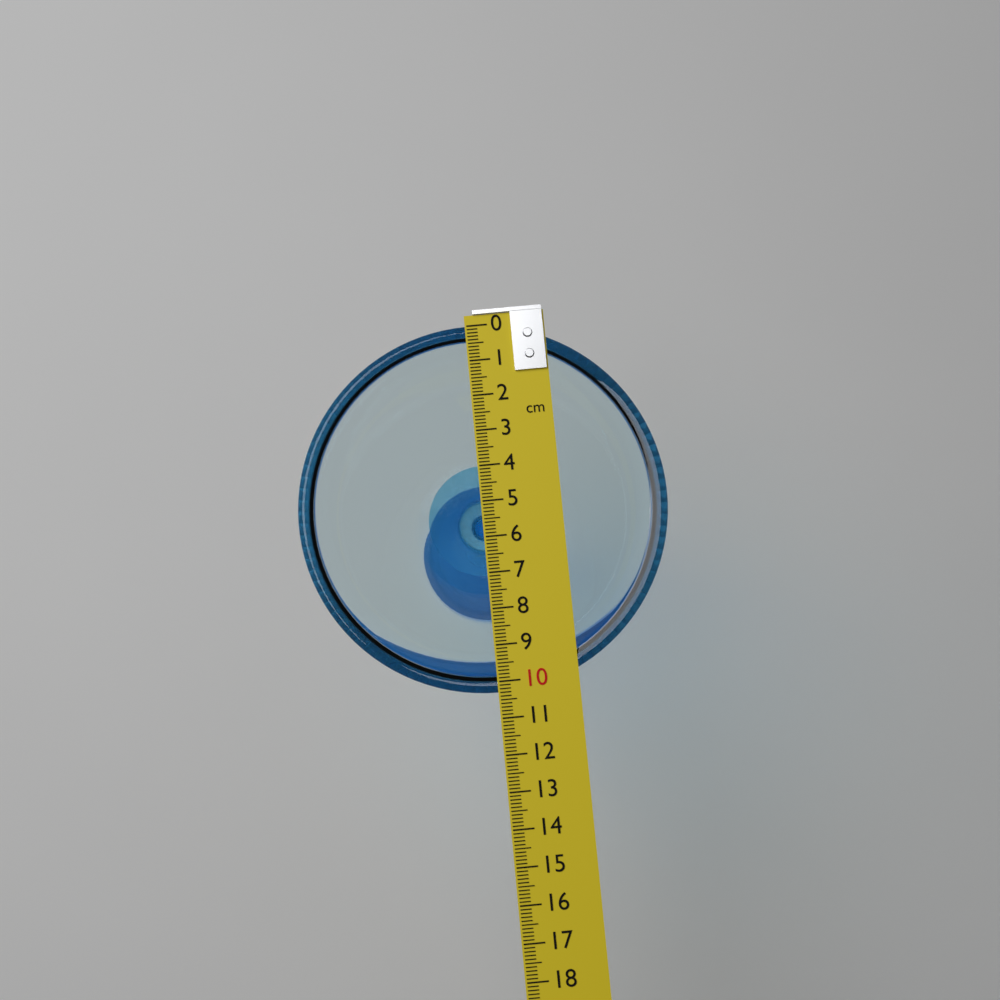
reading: 10.3 cm
